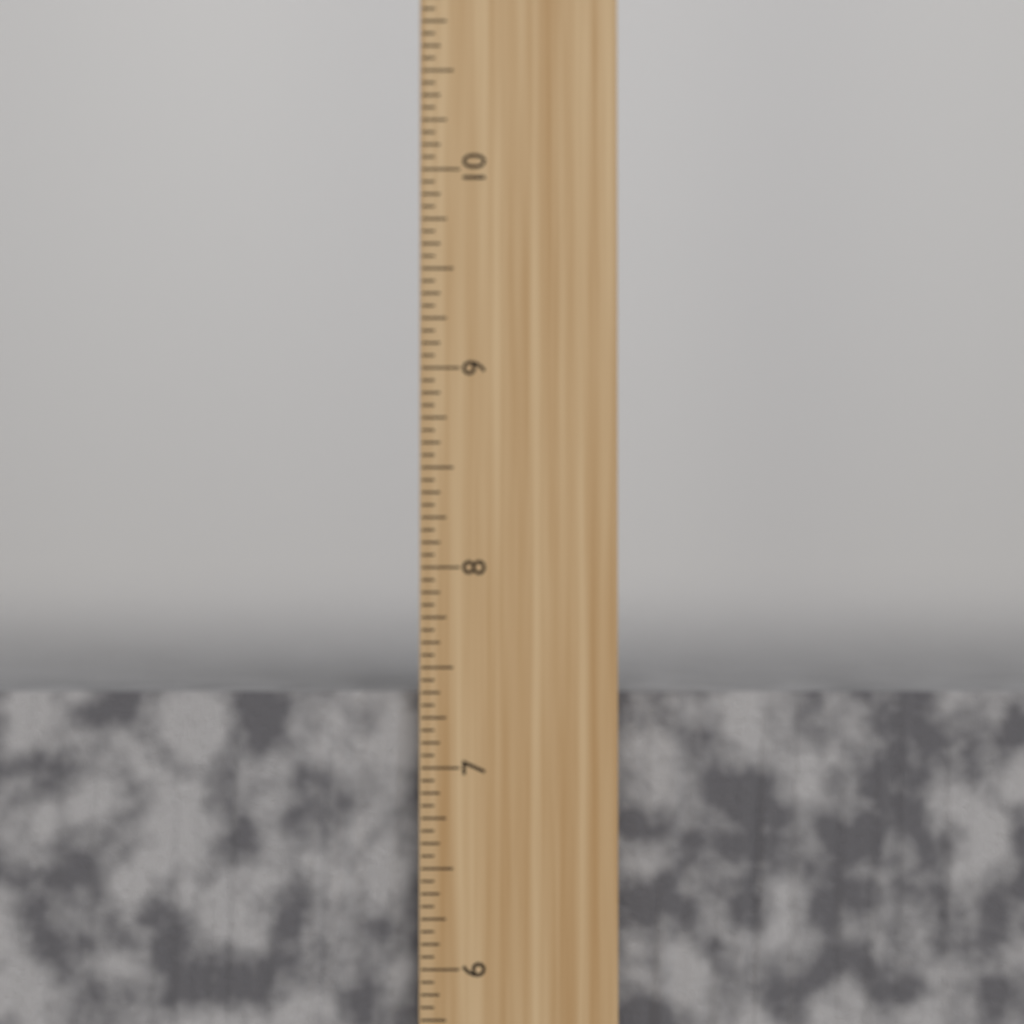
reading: 7.3750 inch
